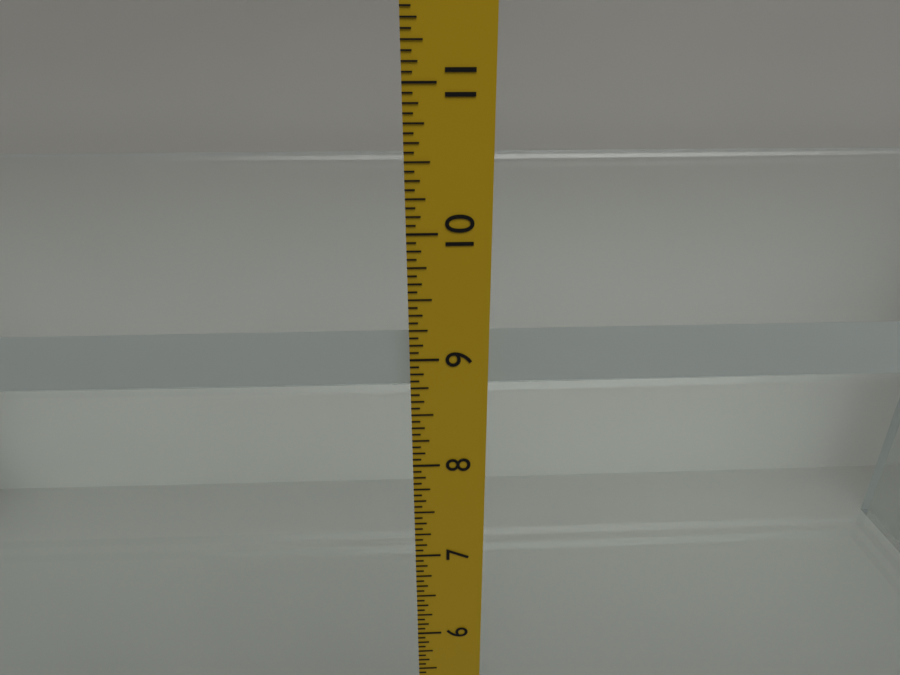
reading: 9.1875 in
